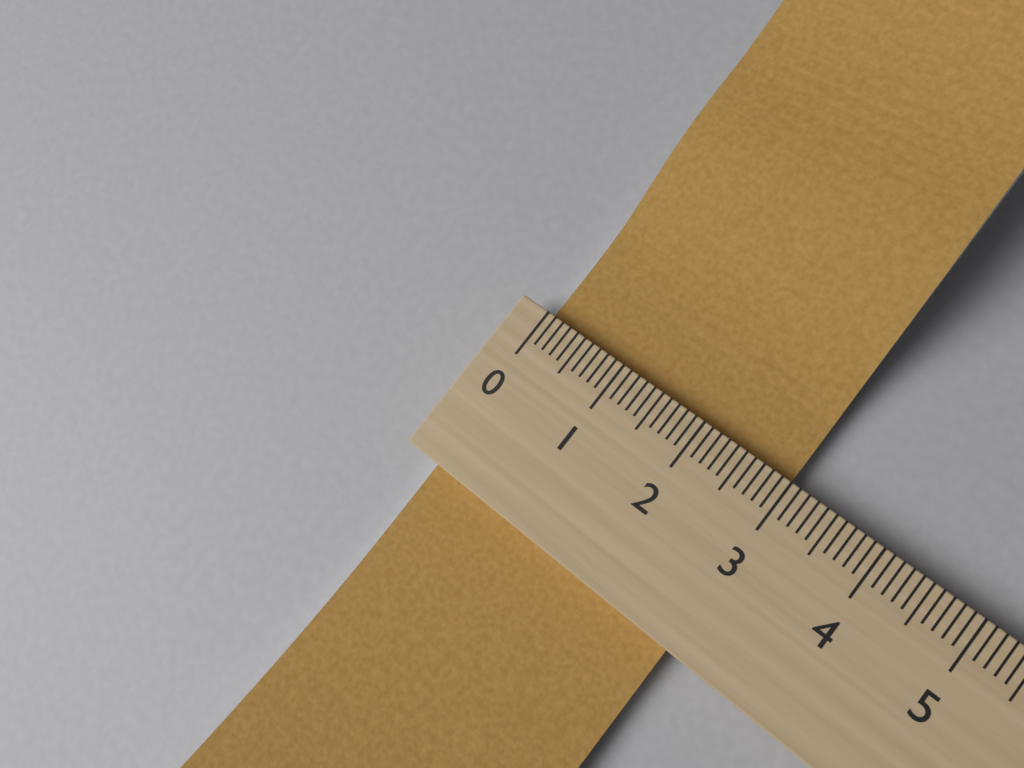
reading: 3.0 (no unit)
